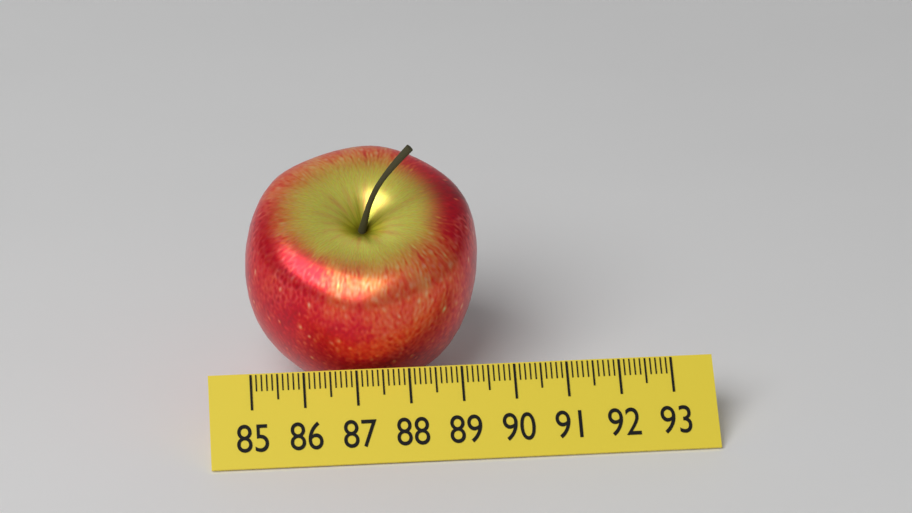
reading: 89.5 (no unit)
